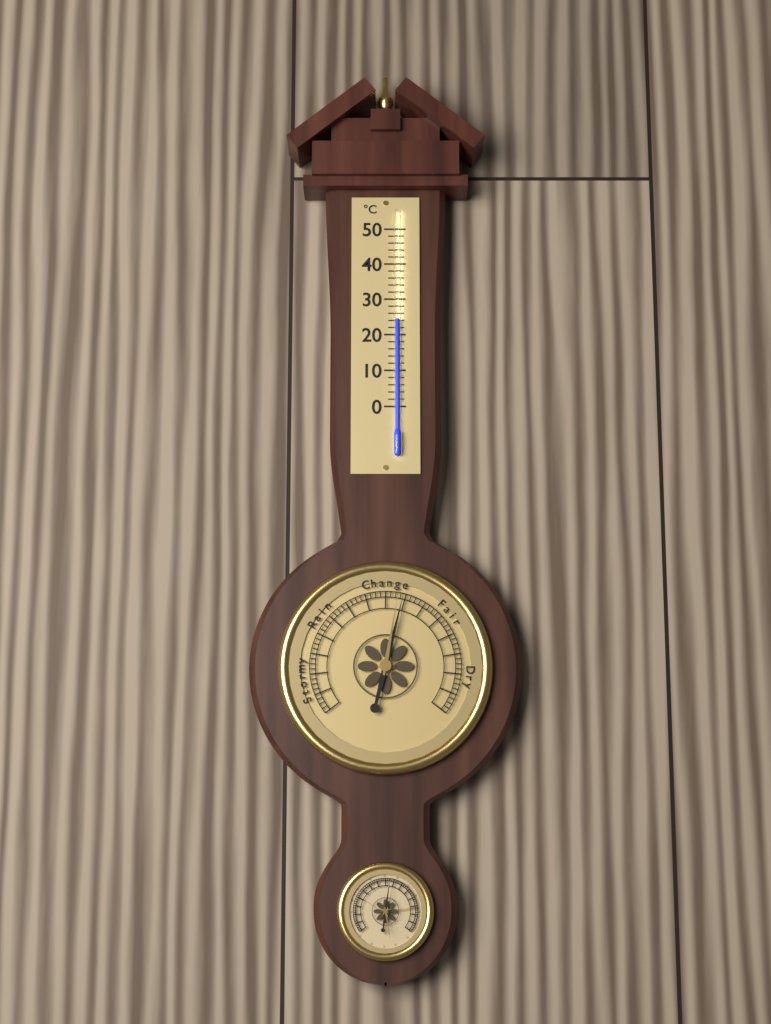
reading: 24 °C
